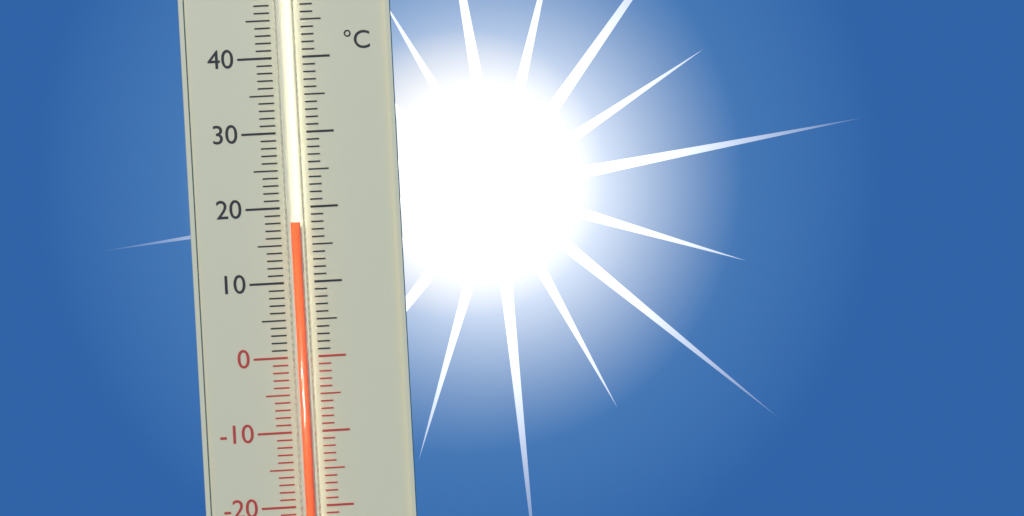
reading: 18 °C
